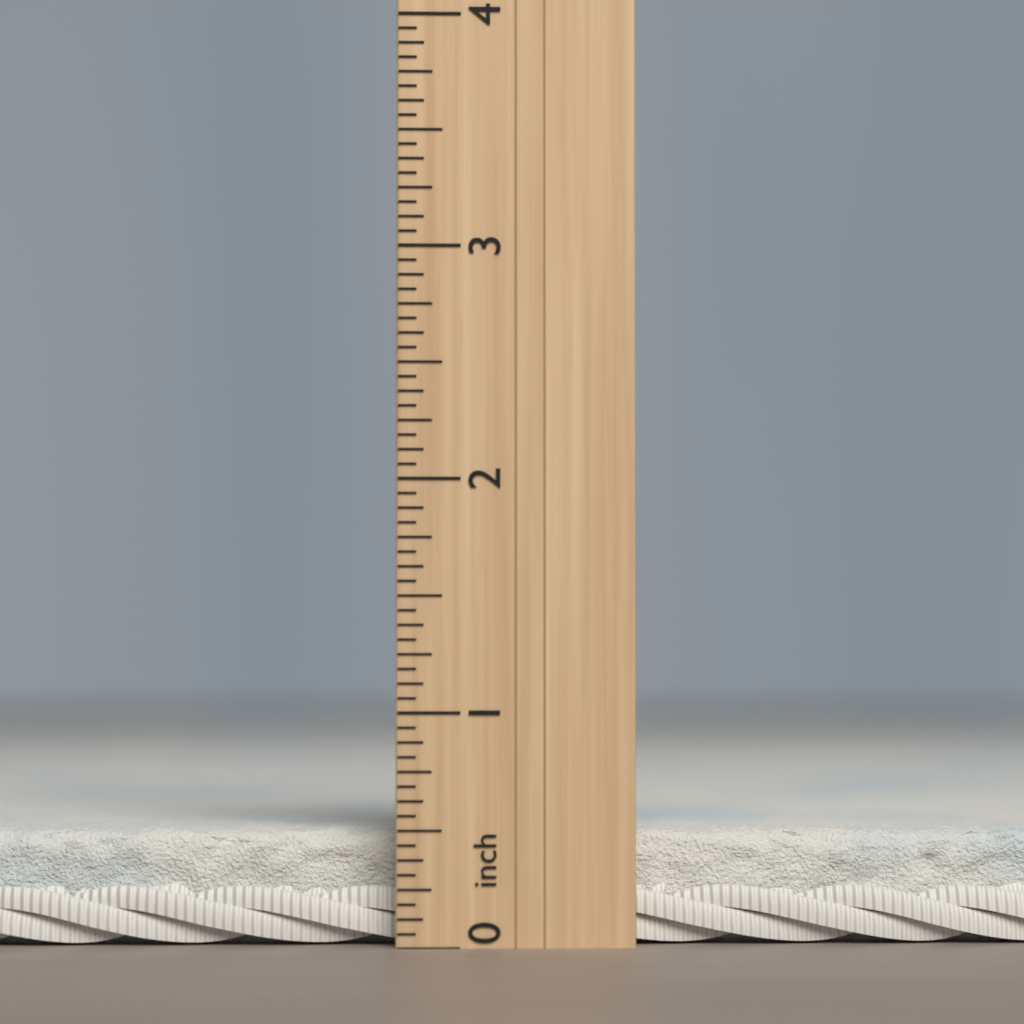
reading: 0.5000 inch
